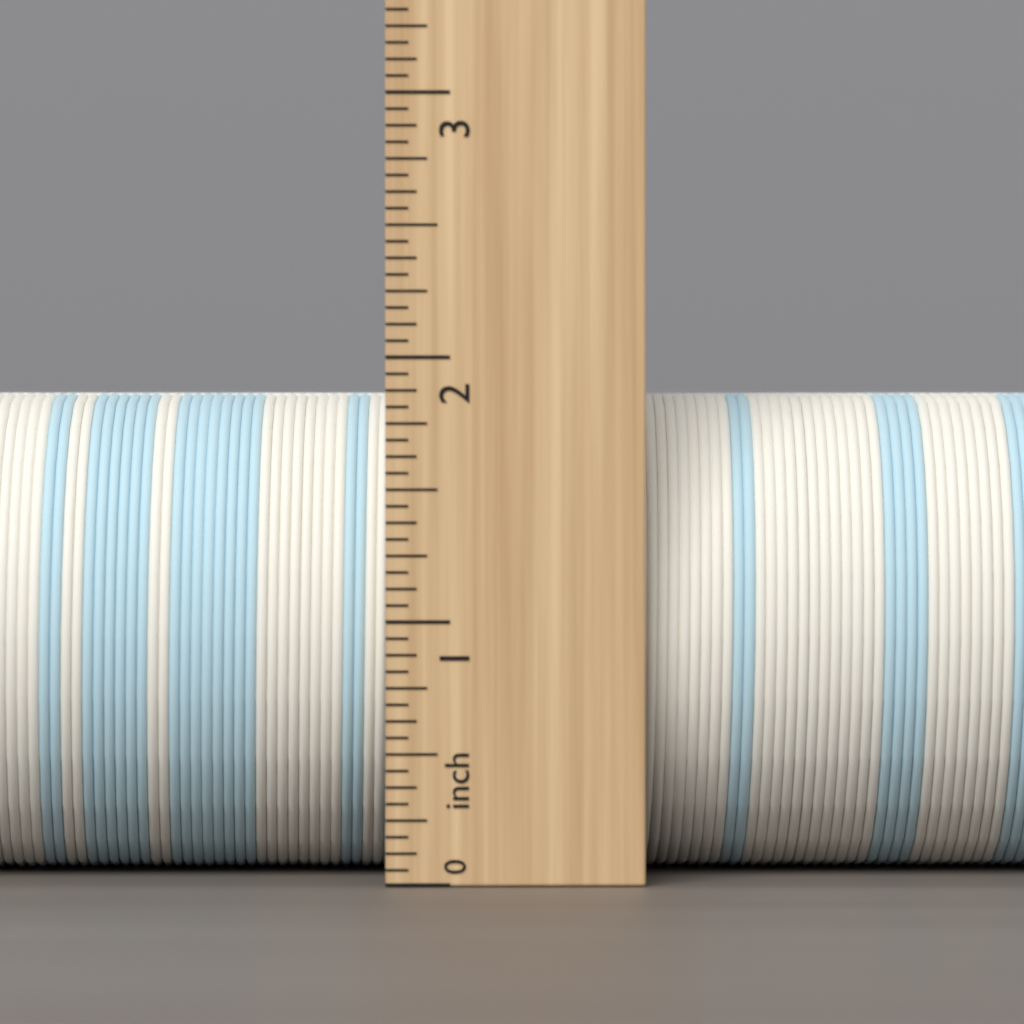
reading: 1.8750 inch
